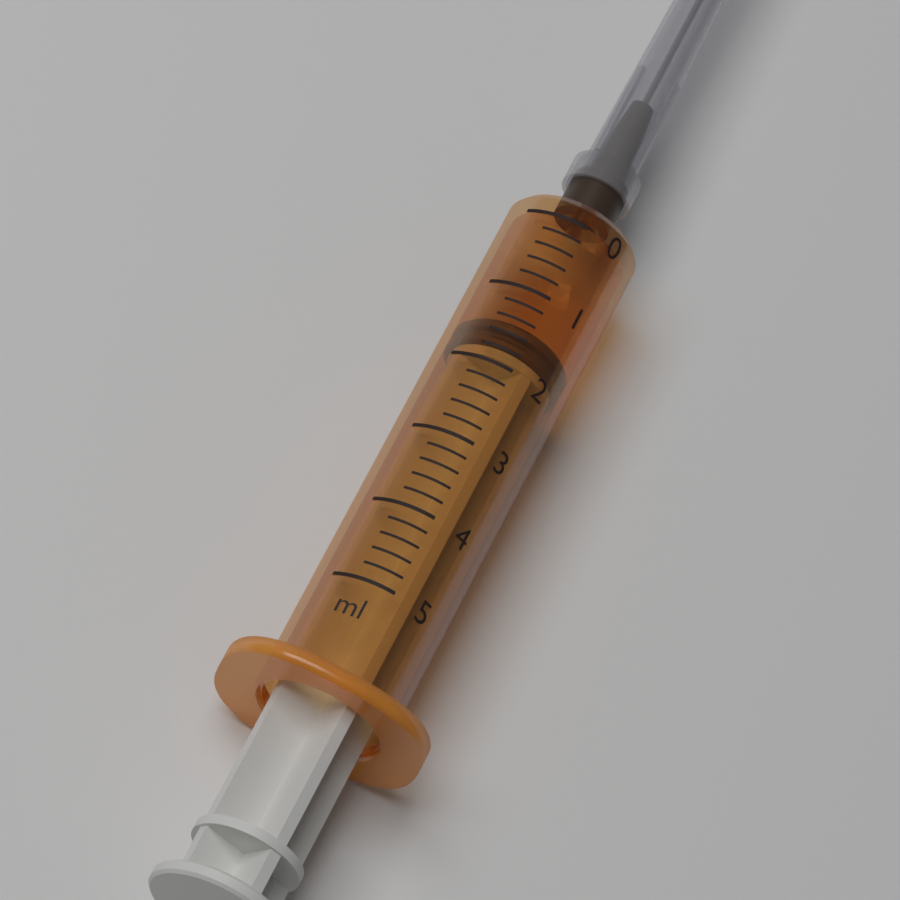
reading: 1.4 ml
